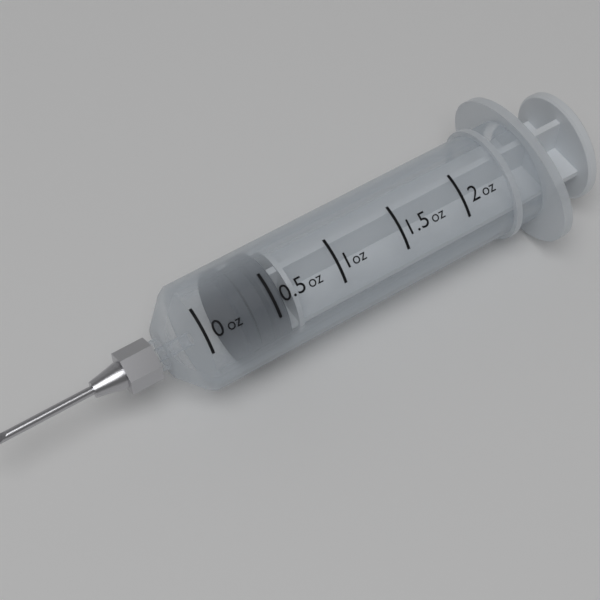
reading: 0.25 oz
